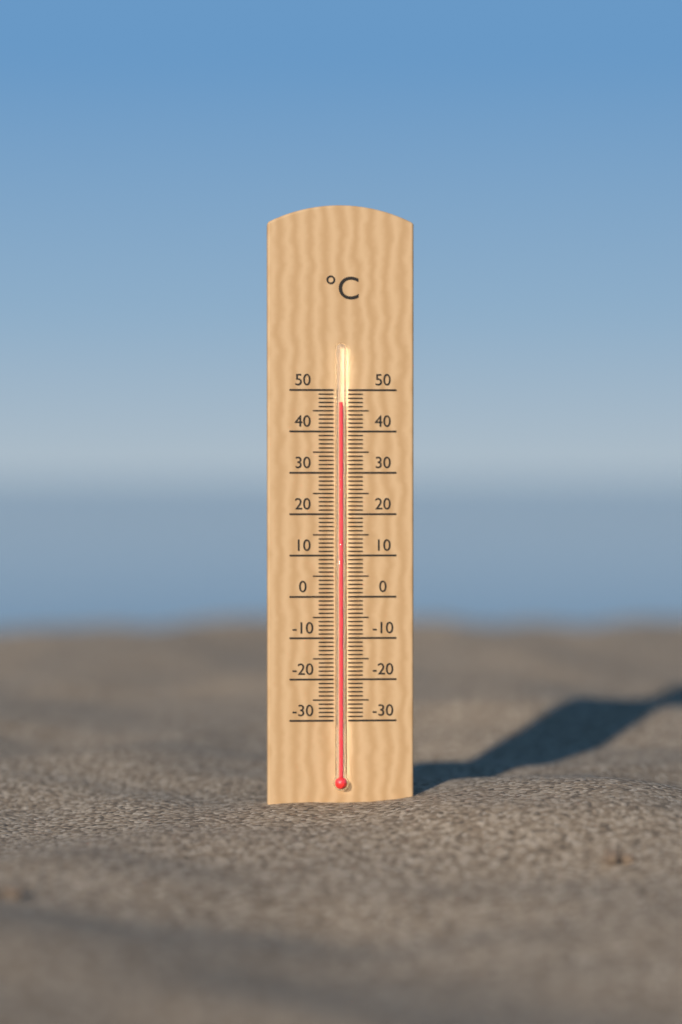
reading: 47 °C
